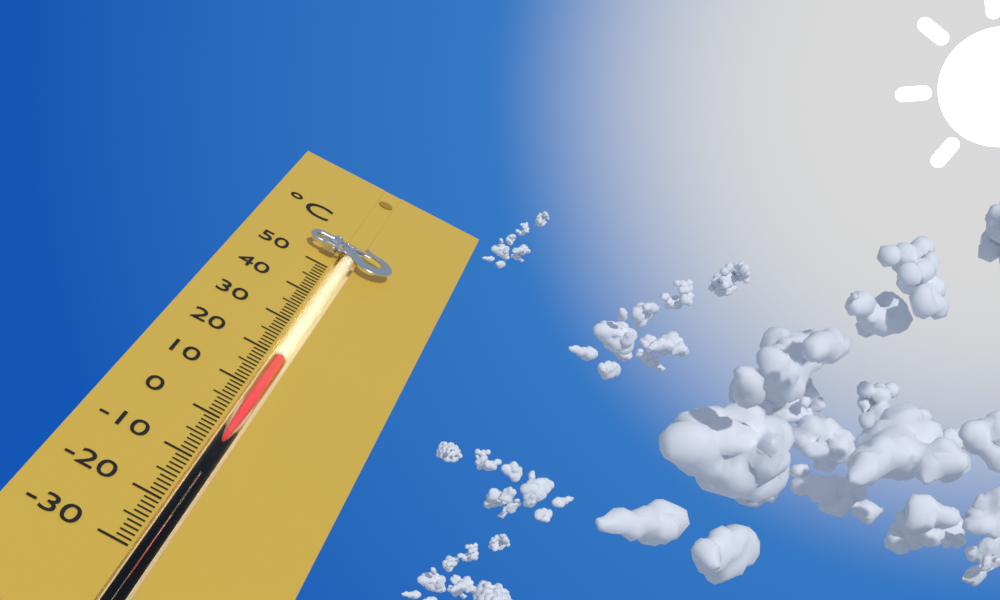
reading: 19 °C
